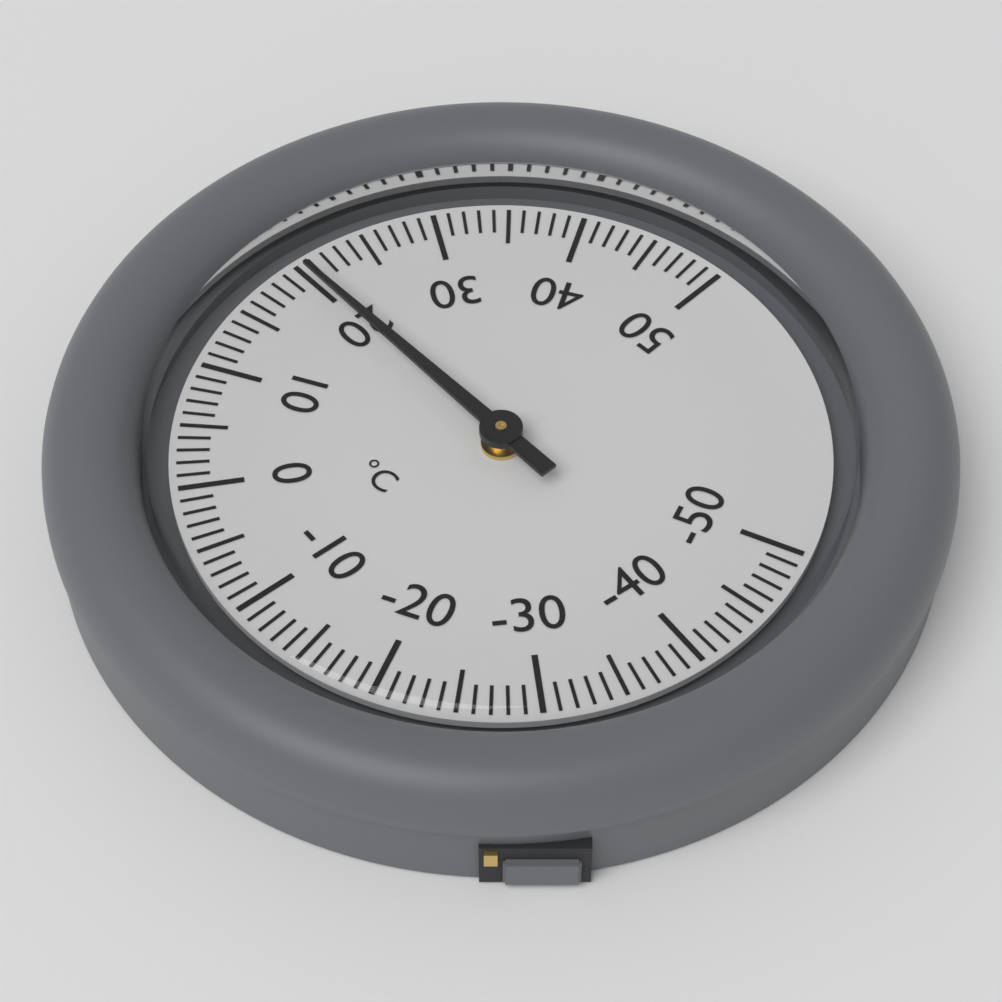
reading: 20 °C
